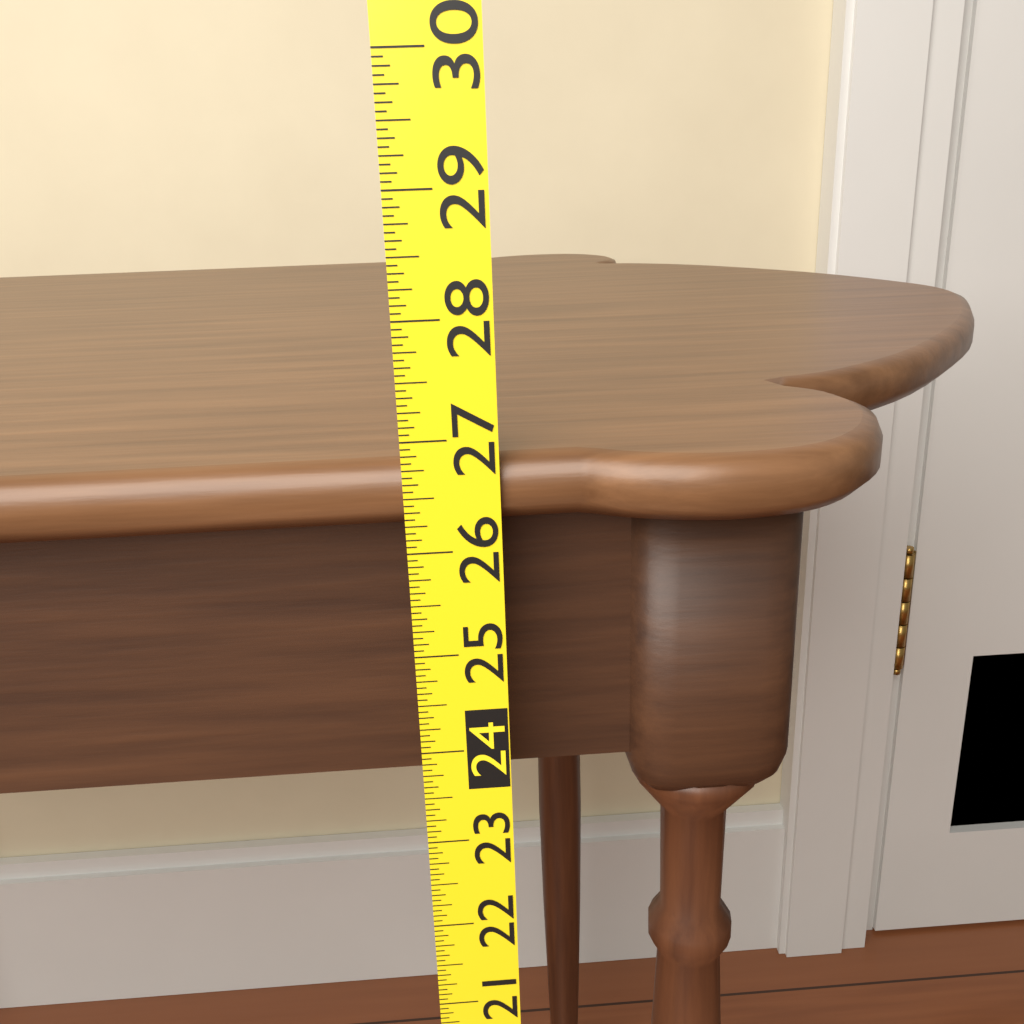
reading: 26.8125 (no unit)
